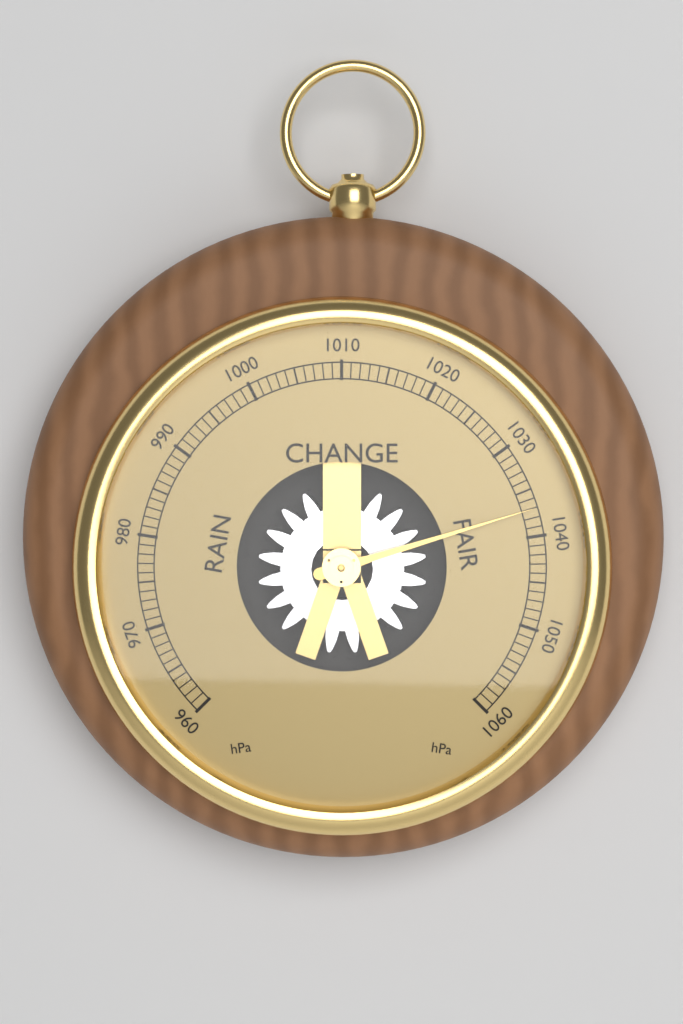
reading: 1037 hPa
